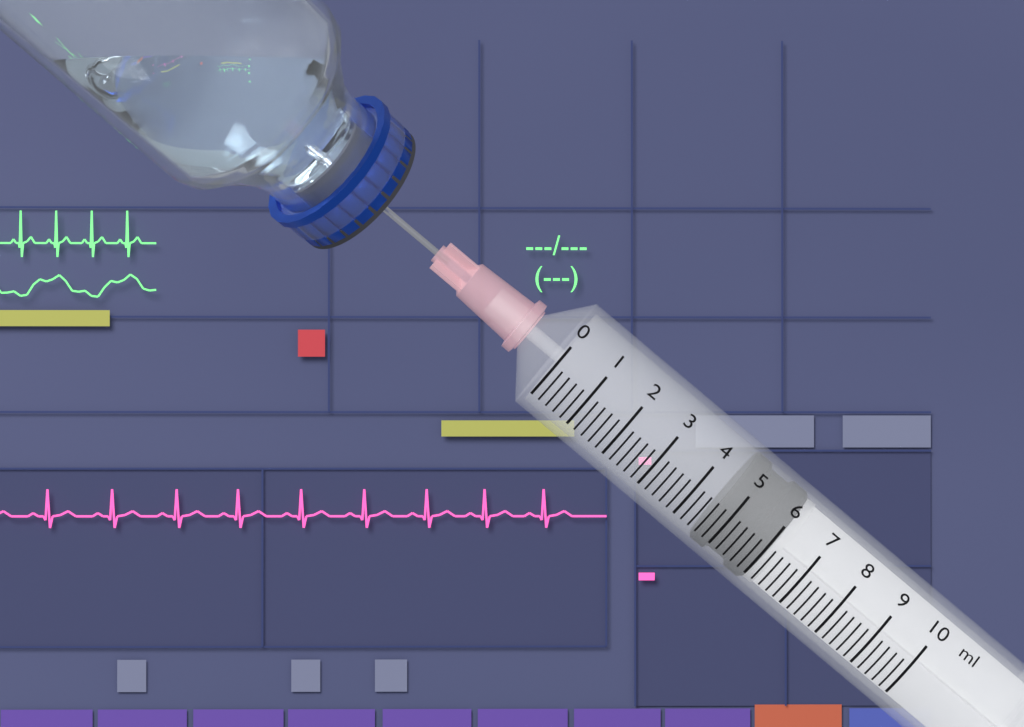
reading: 4.6 ml
